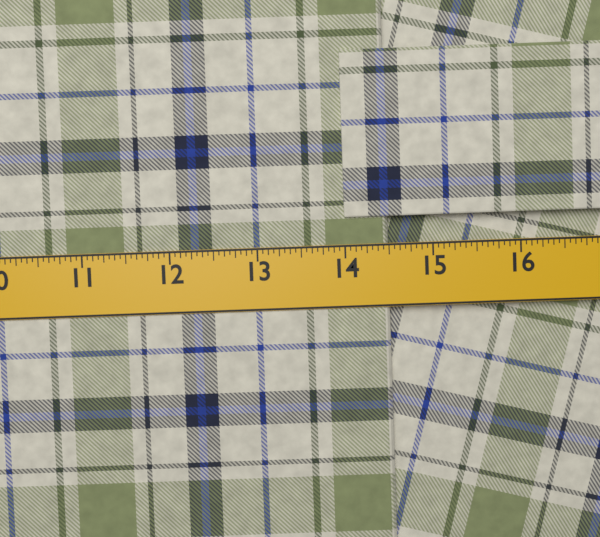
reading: 14.5000 in
